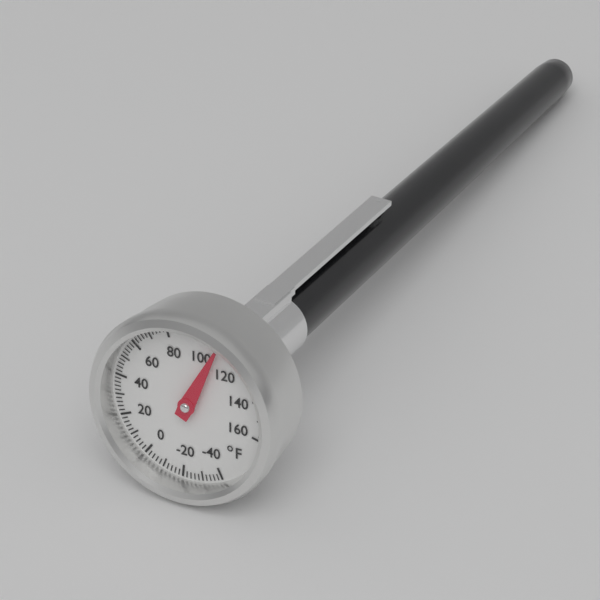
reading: 108 °F
